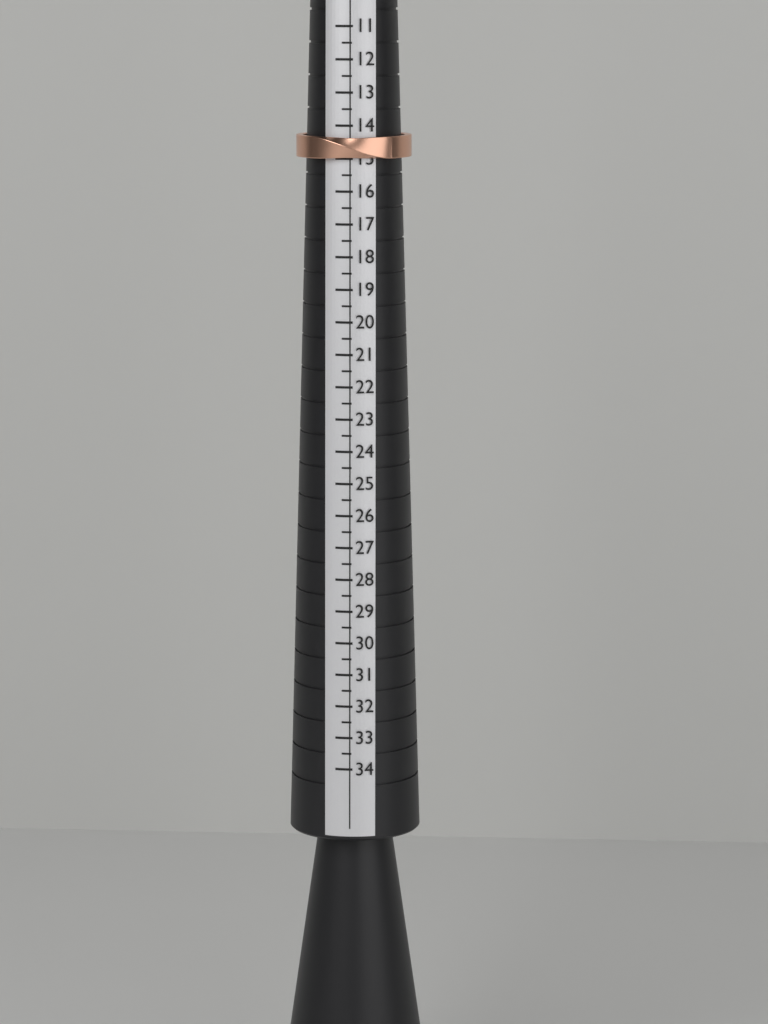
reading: 15.0 (no unit)
